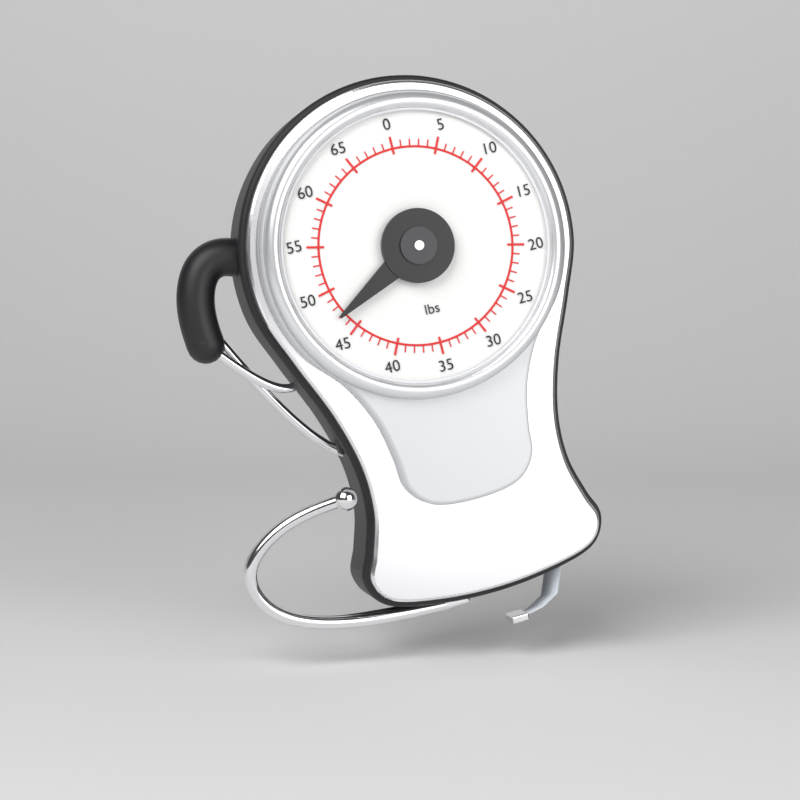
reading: 47 lbs
